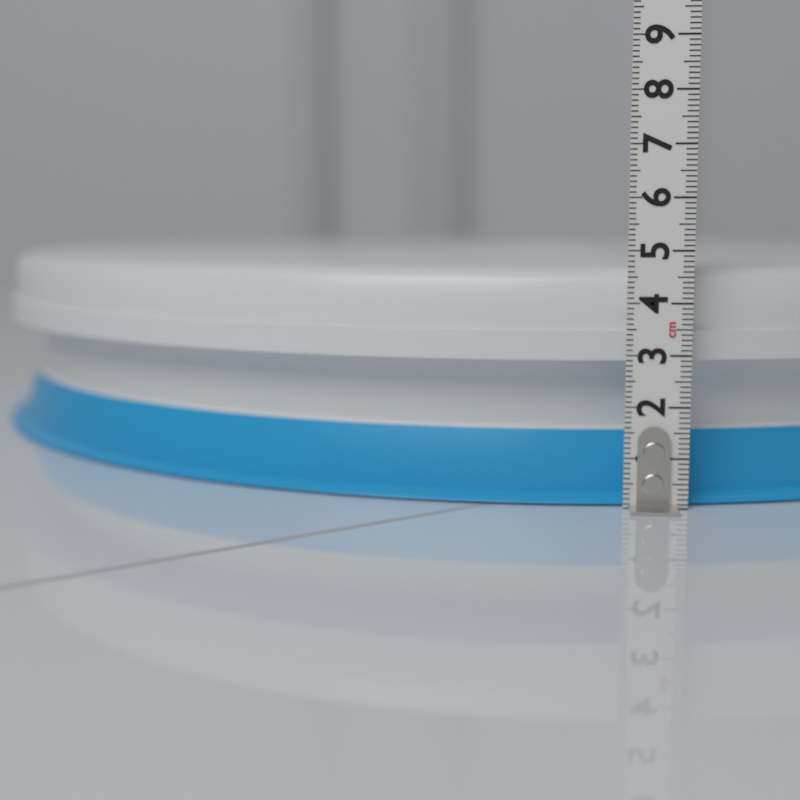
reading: 4.7 cm
